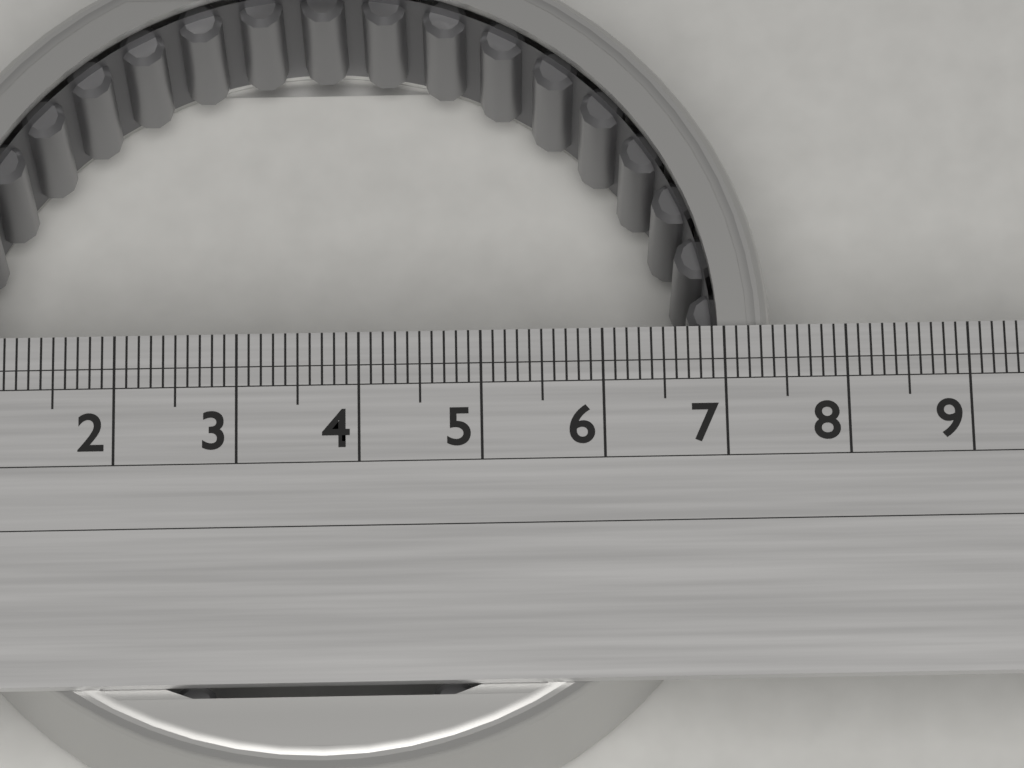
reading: 7.4 (no unit)
